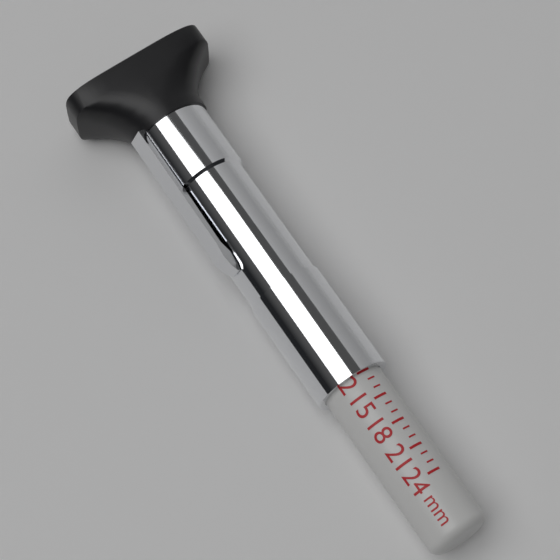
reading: 12 mm
